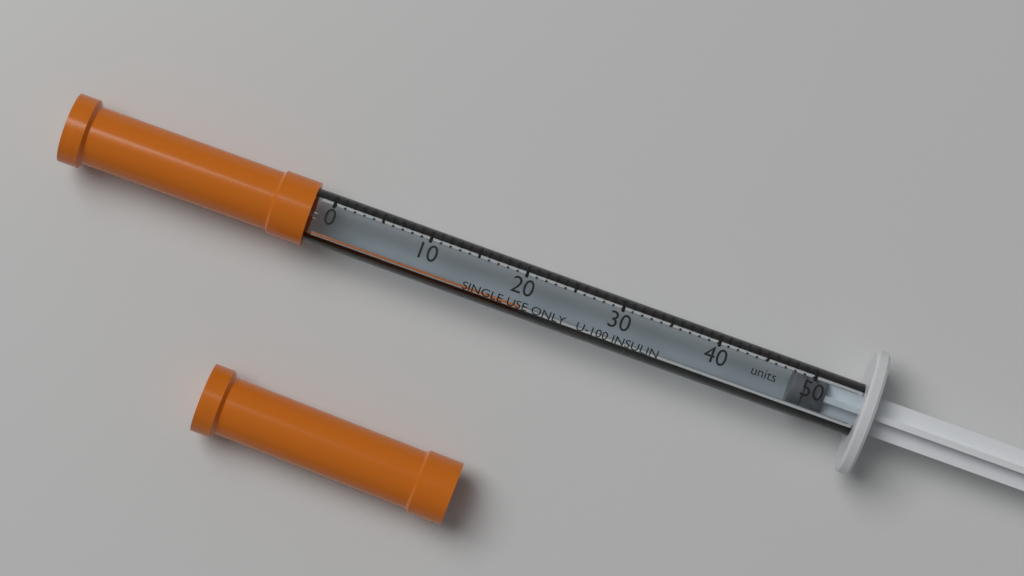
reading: 48 units
